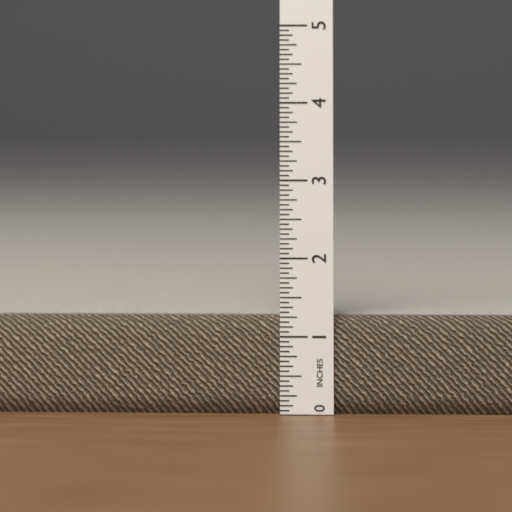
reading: 1.2500 in
